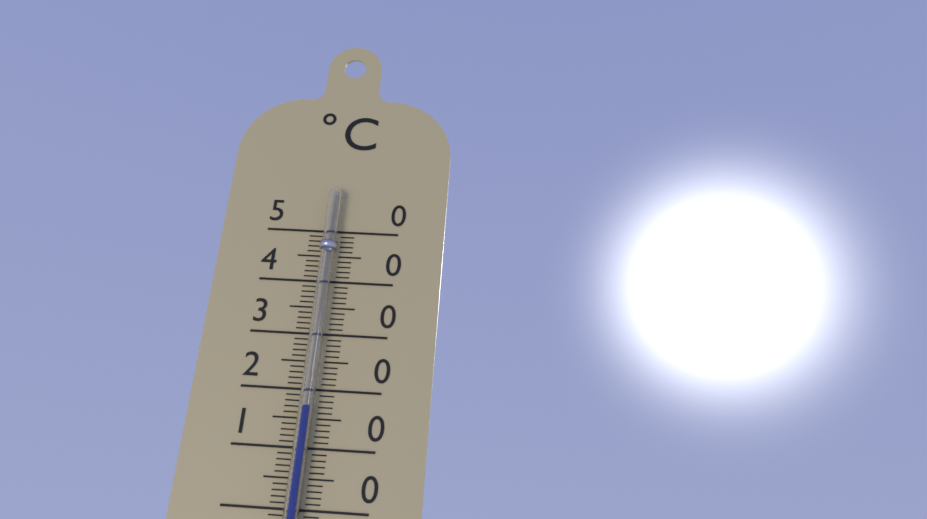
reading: 17 °C
